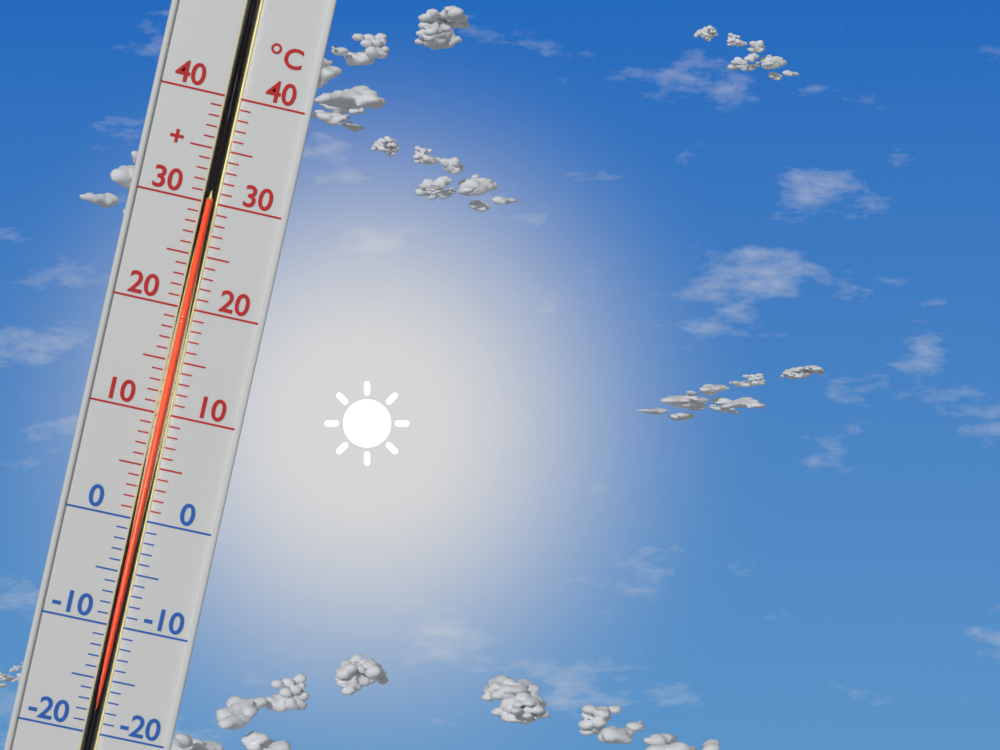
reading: 30 °C
